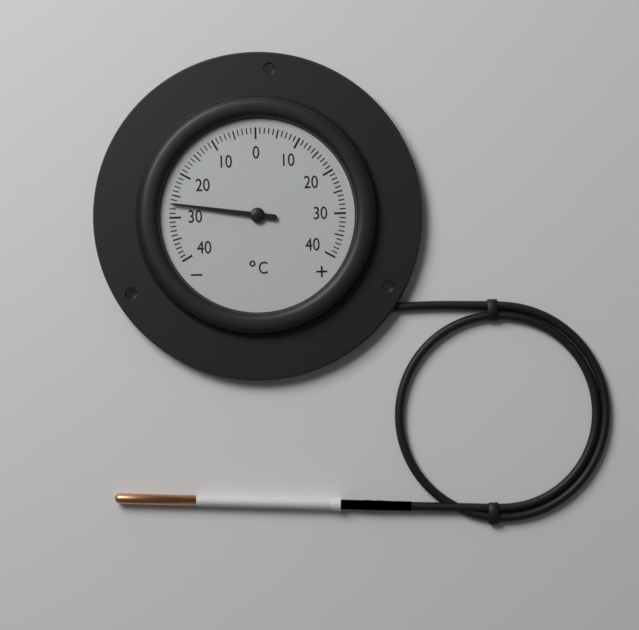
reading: -27 °C
